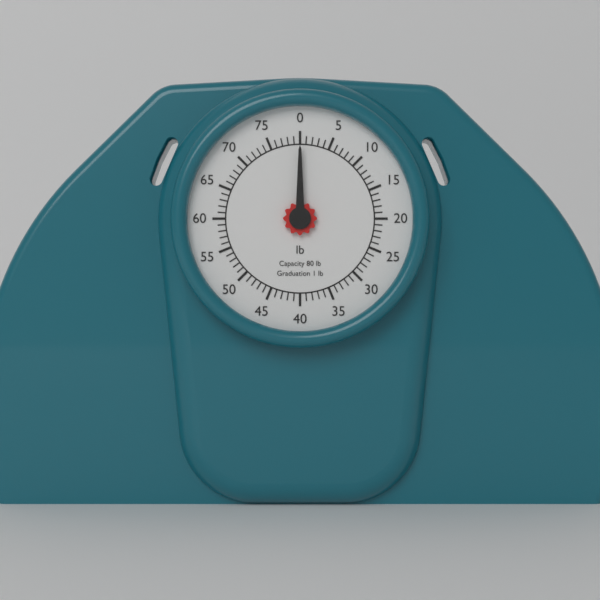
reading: 0 lb
